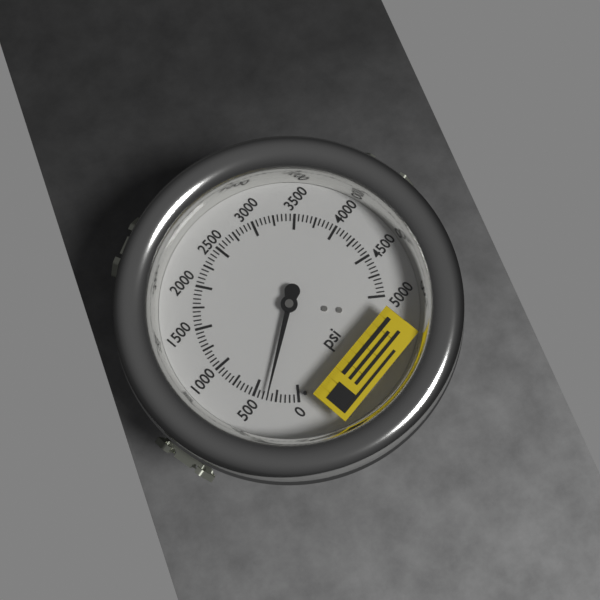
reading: 350 psi
